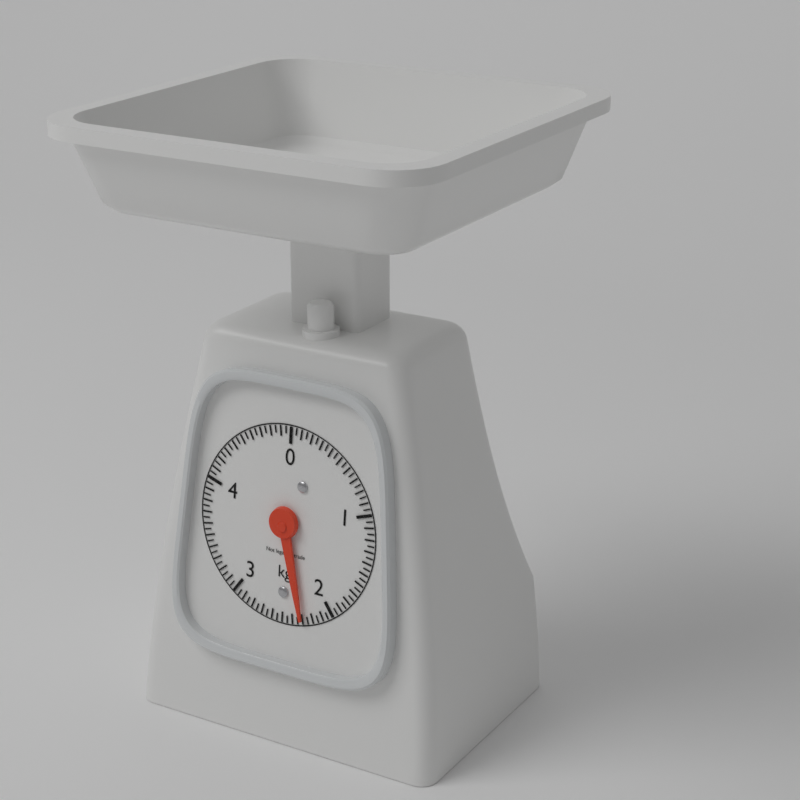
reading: 2.30 kg
